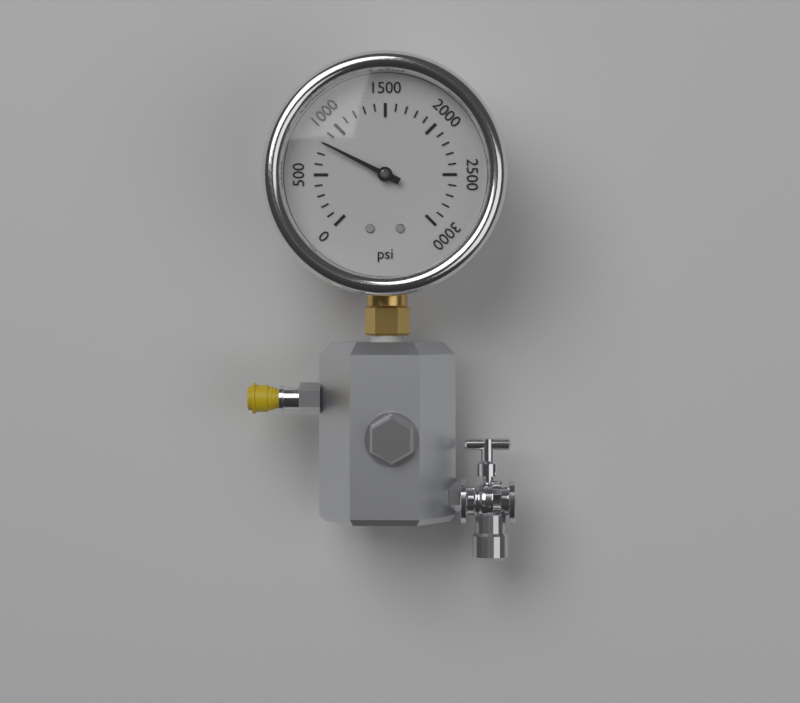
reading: 800 psi
